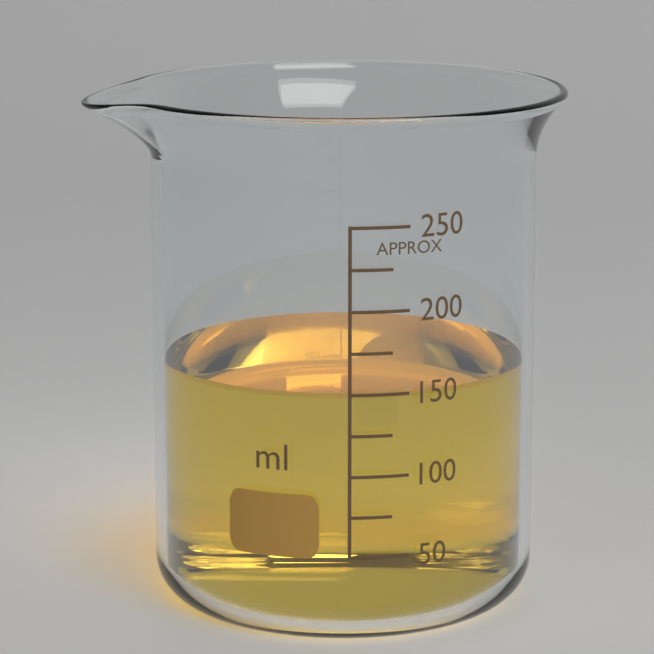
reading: 150 ml
